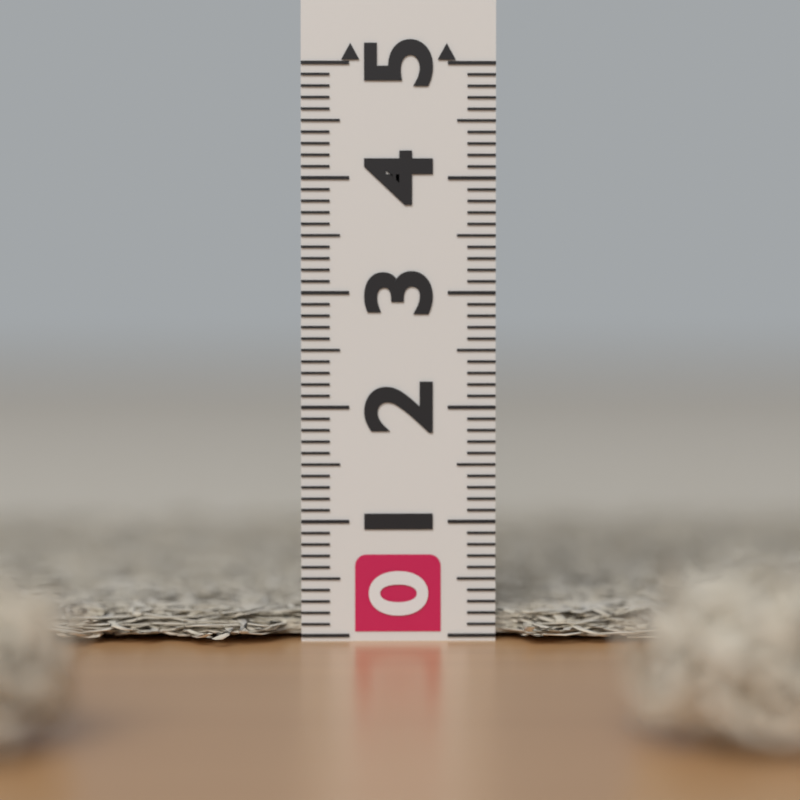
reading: 0.2 (no unit)
